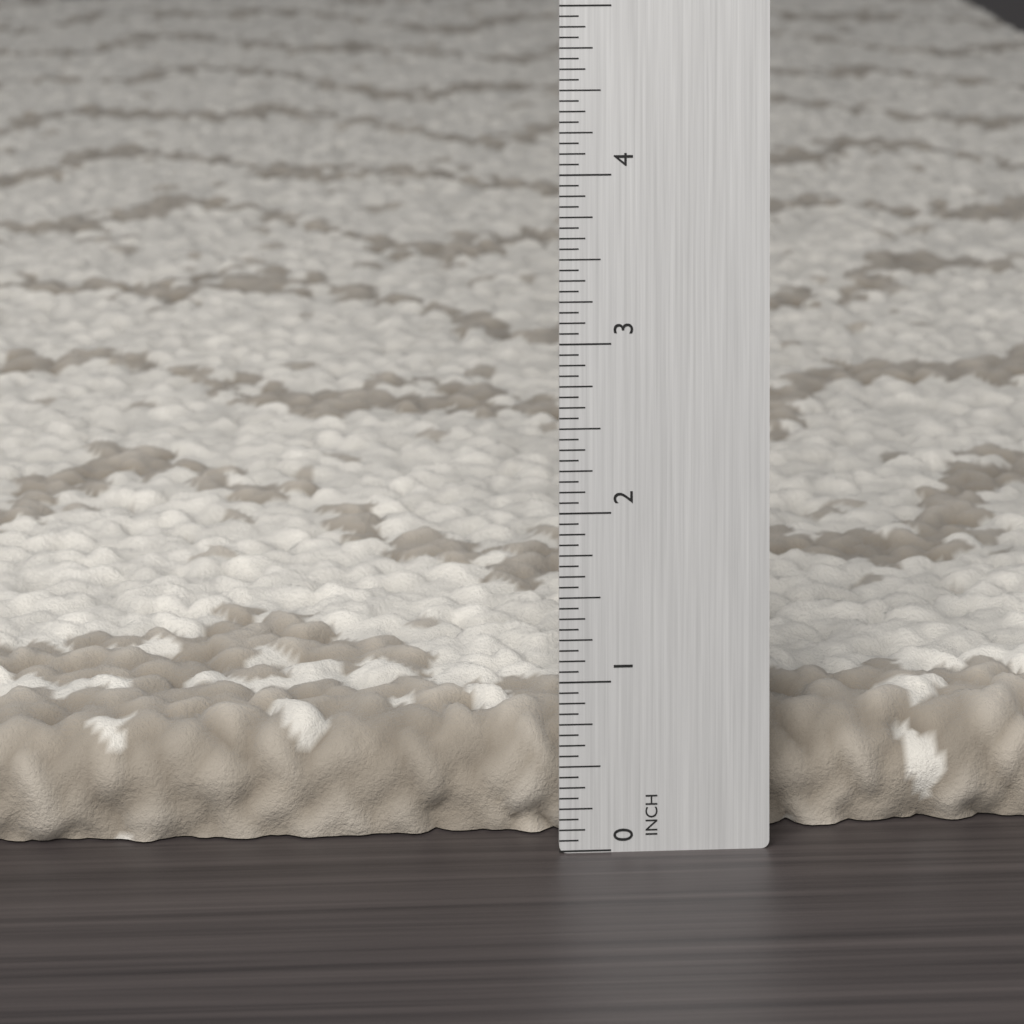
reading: 0.6875 in
